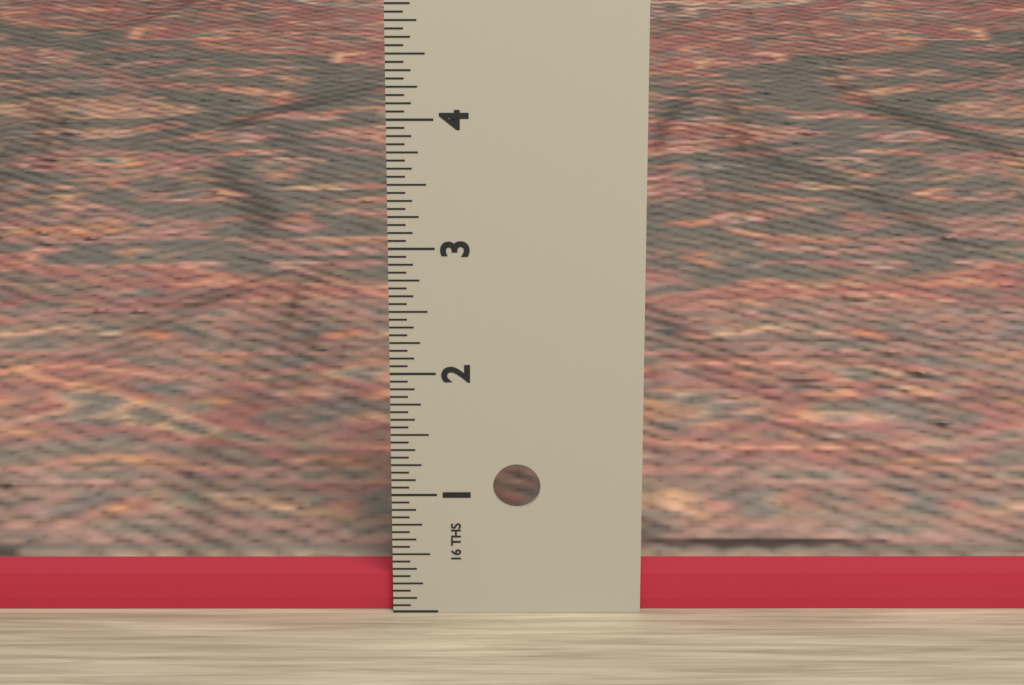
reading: 0.3125 in
